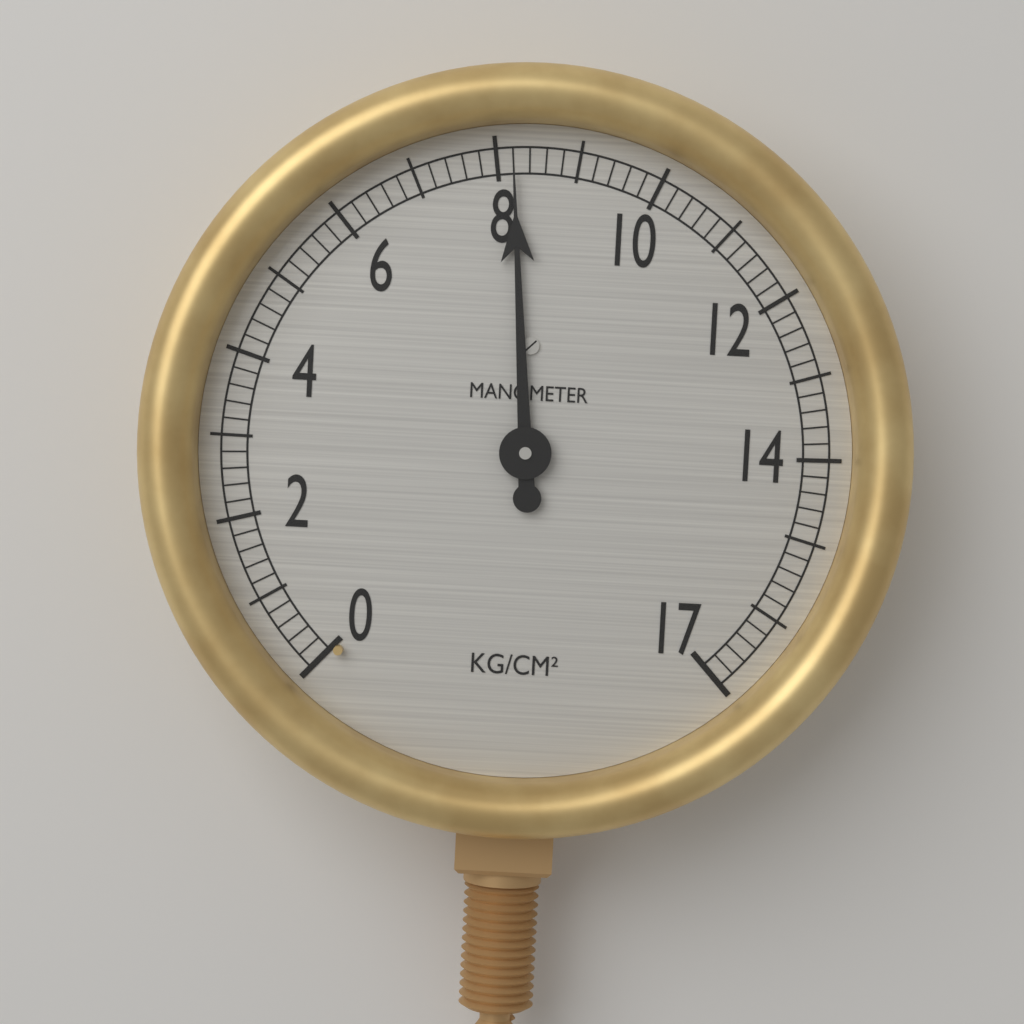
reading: 8.2 kg/cm²
